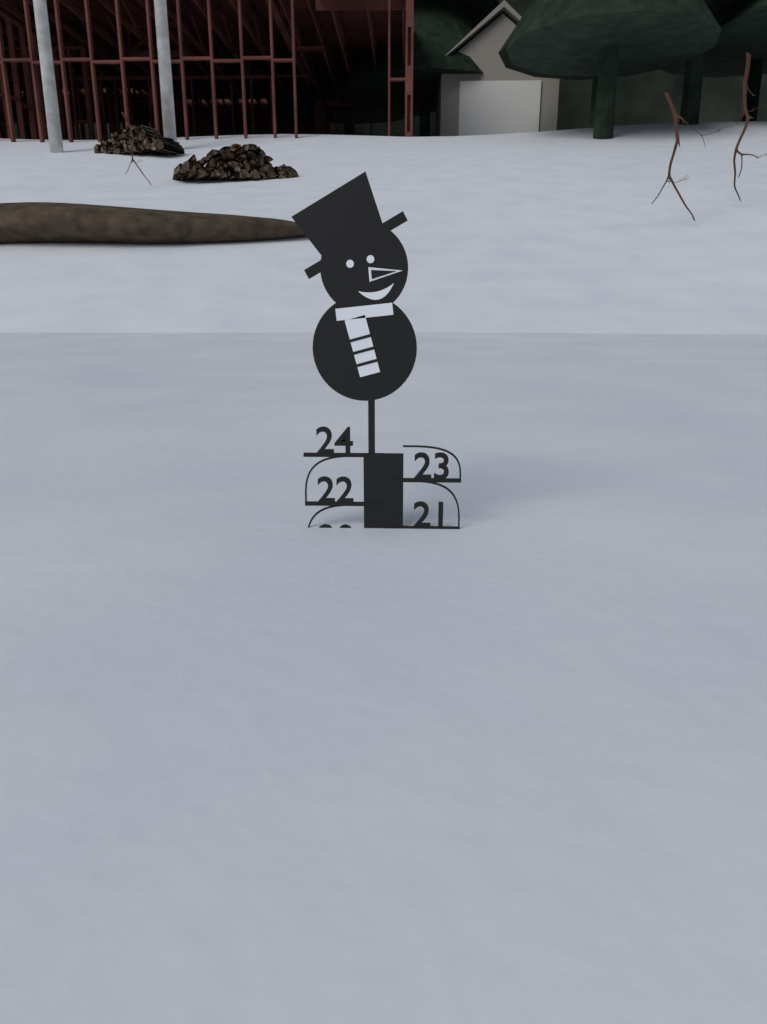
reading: 21 (no unit)
